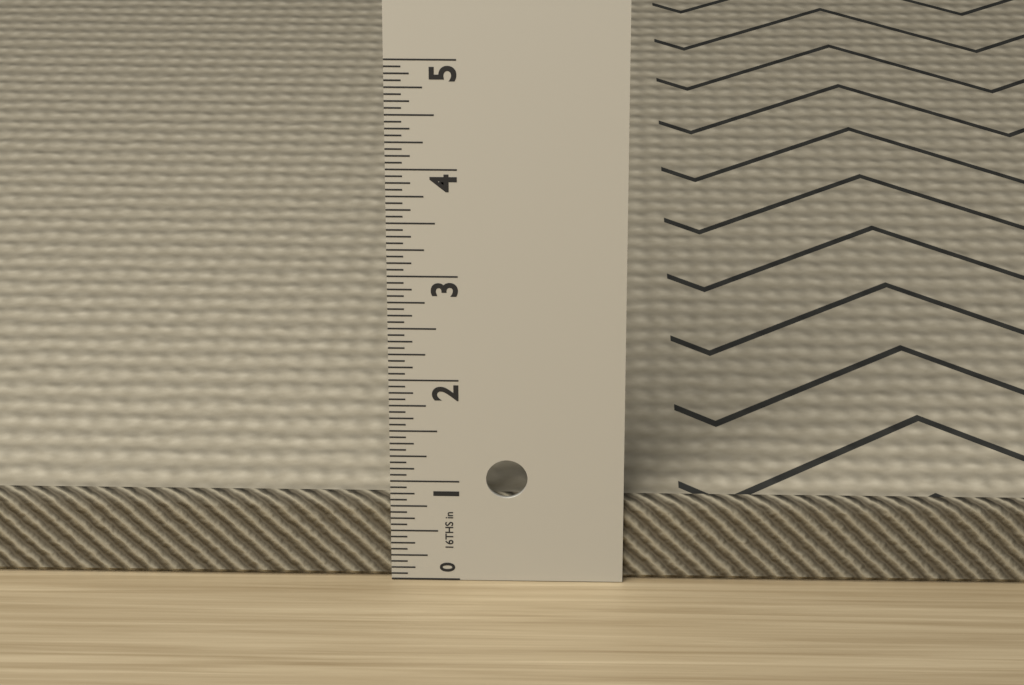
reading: 0.8125 in
